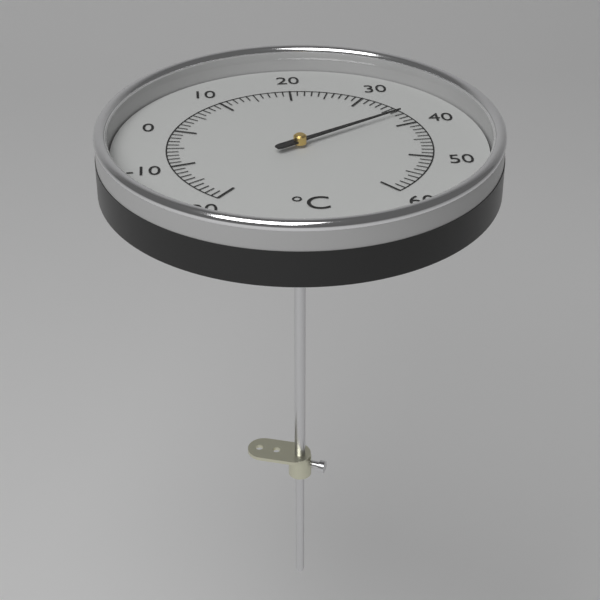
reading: 37 °C
